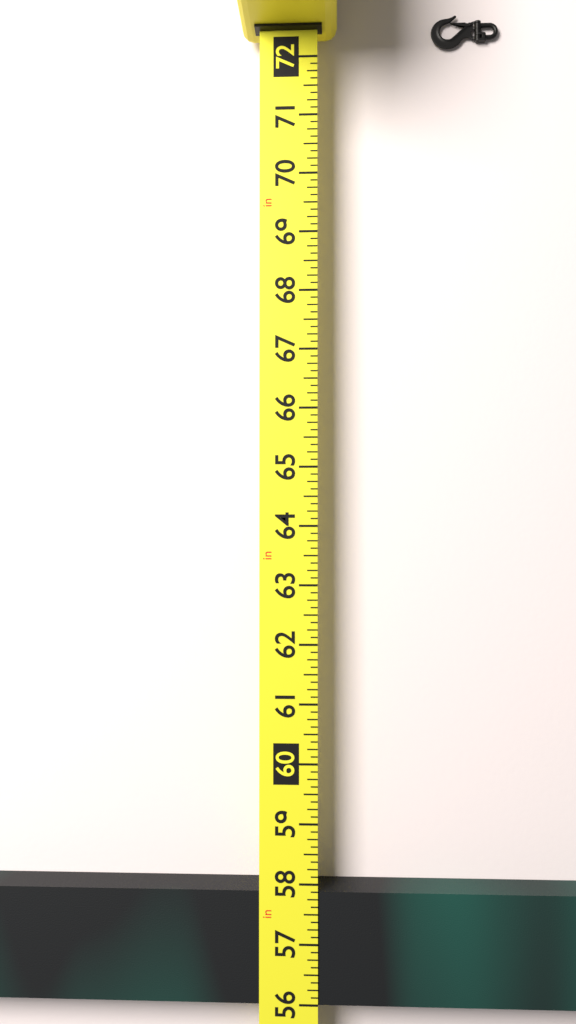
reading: 57.875 in
